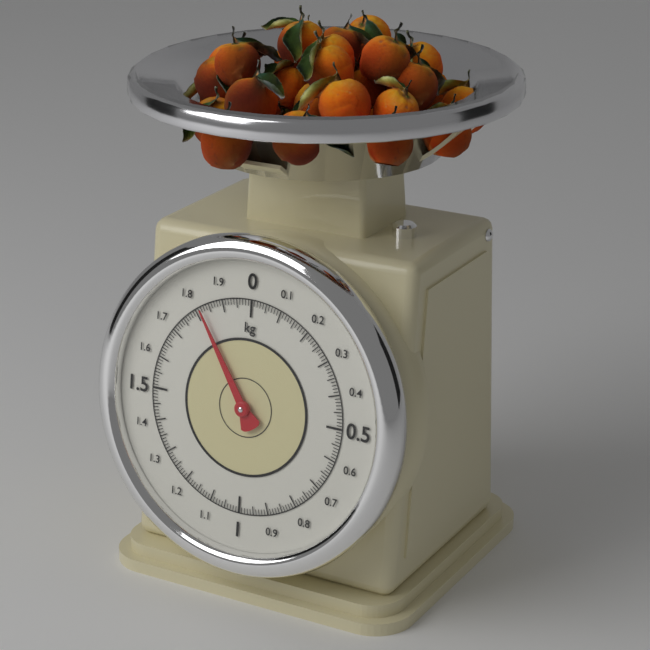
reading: 1.82 kg
